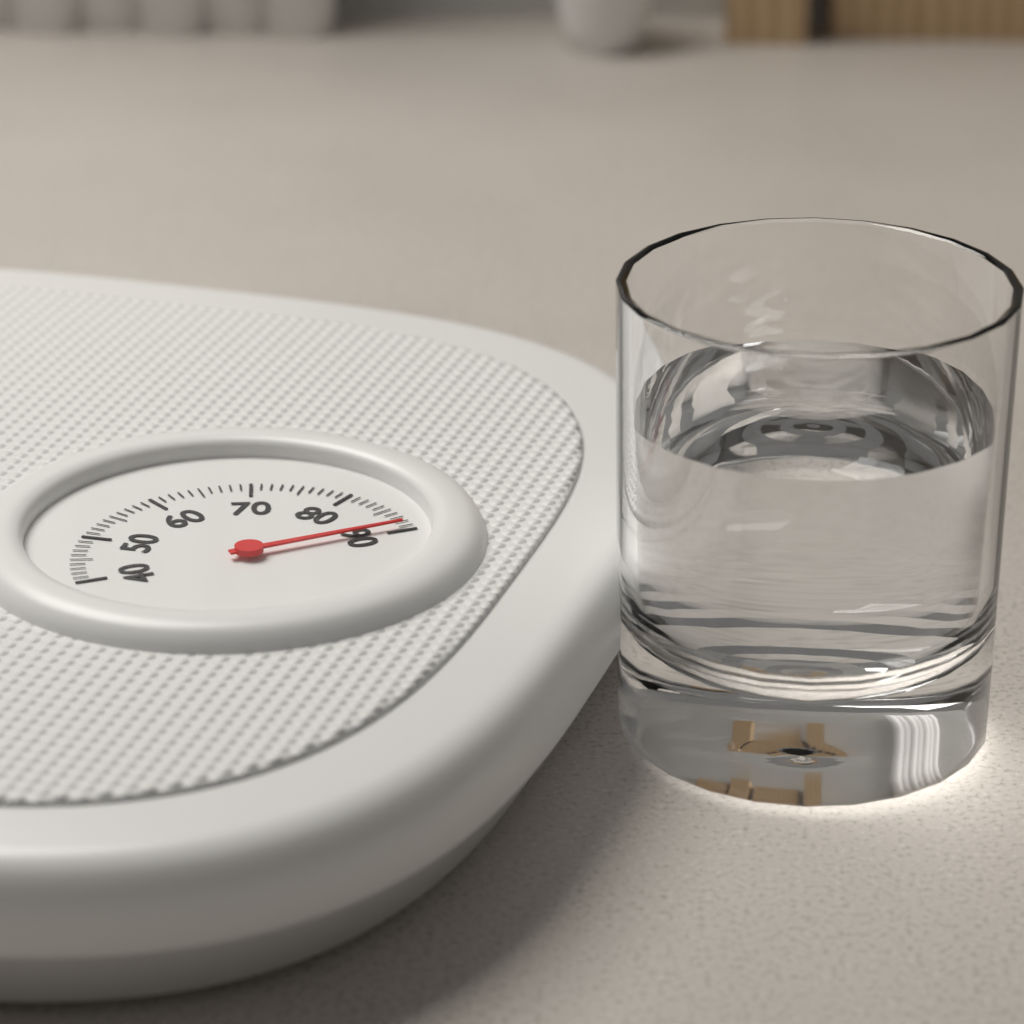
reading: 89 (no unit)
